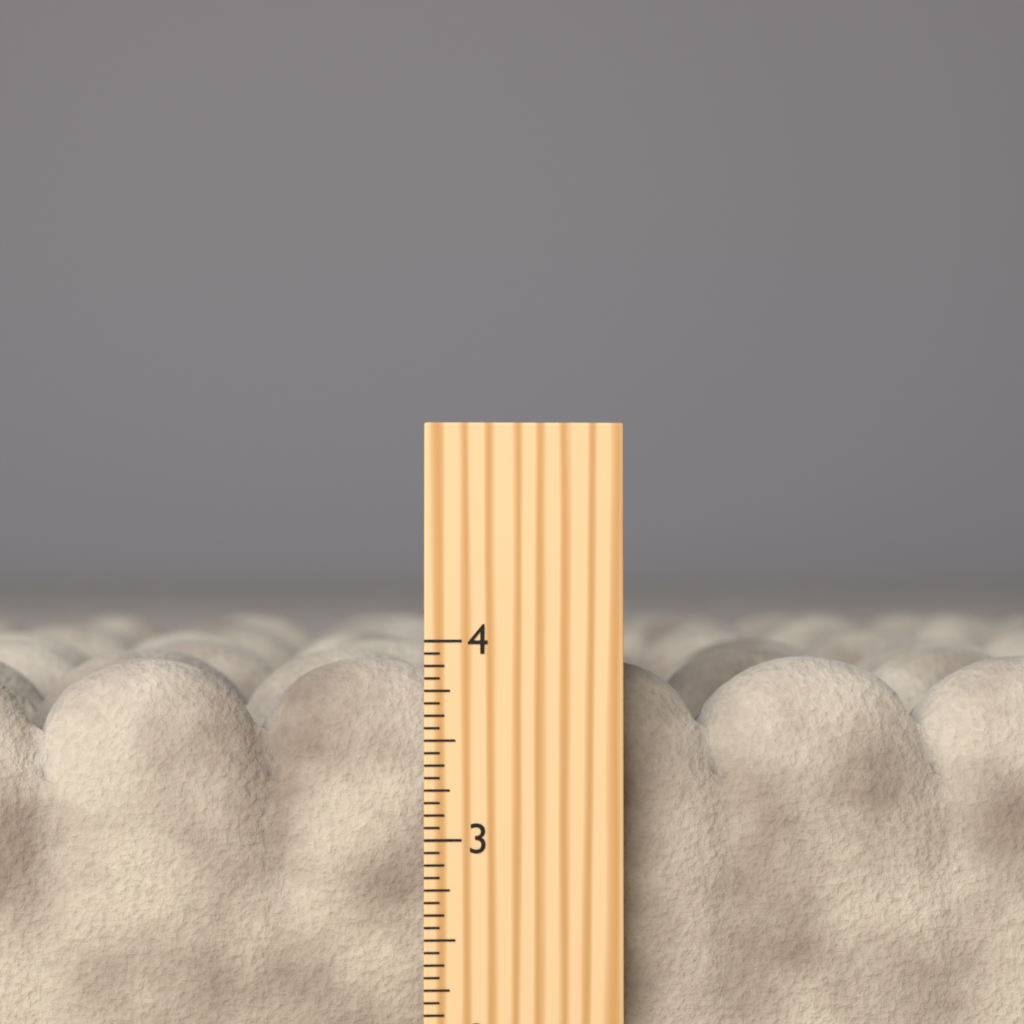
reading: 3.8750 inch
